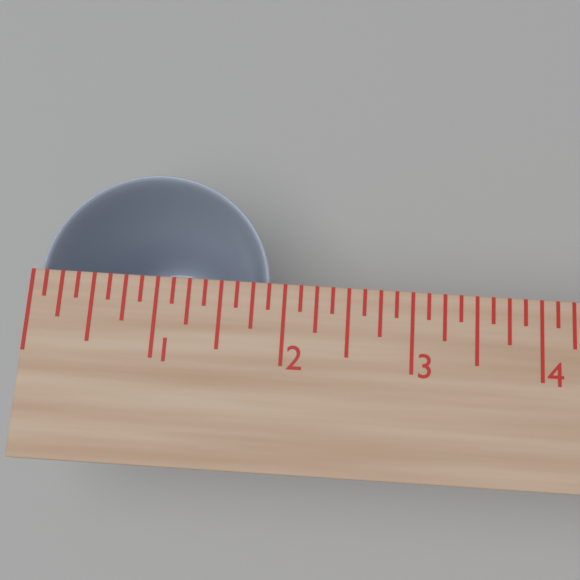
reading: 1.875 in
